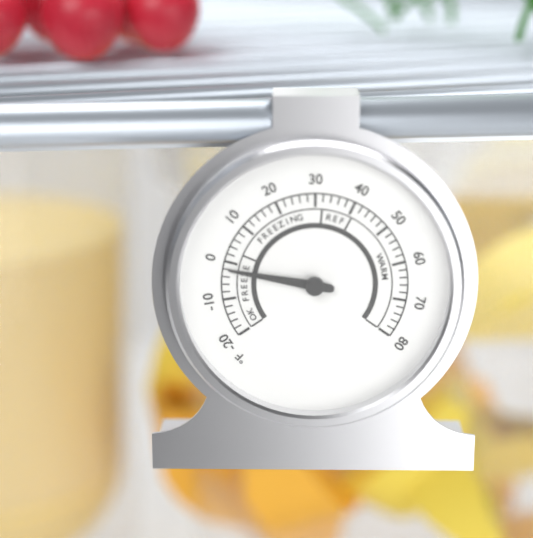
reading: -2 °F
